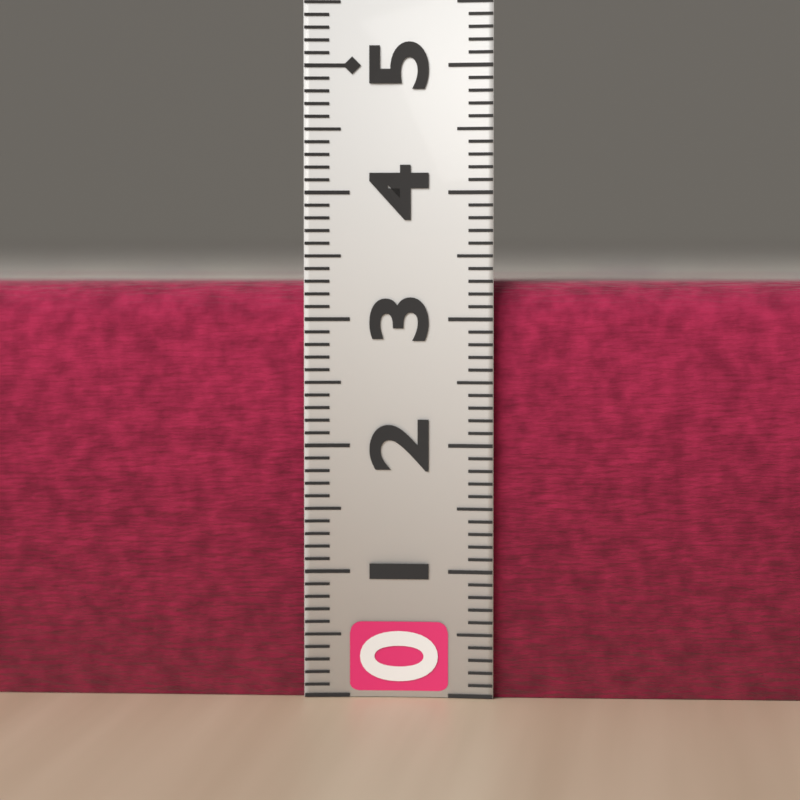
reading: 3.3 (no unit)
